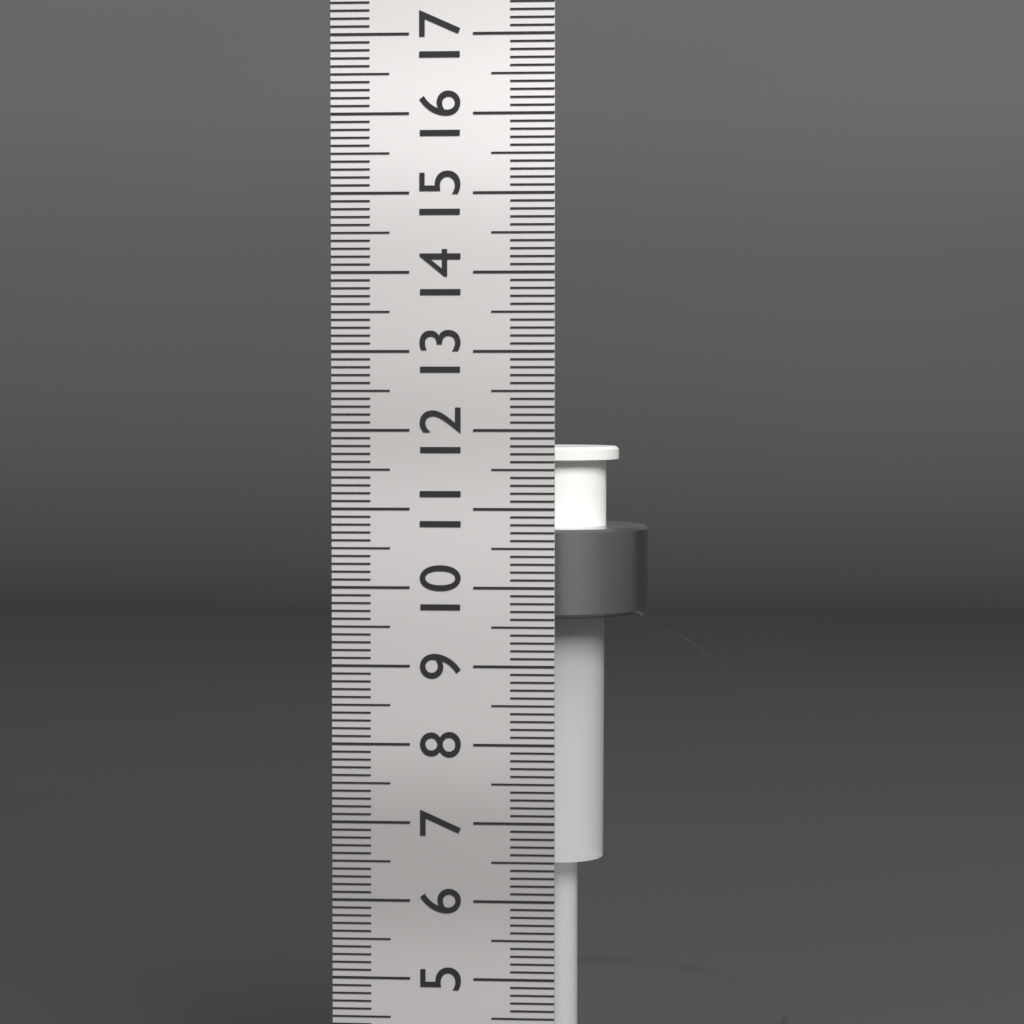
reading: 11.7 cm
